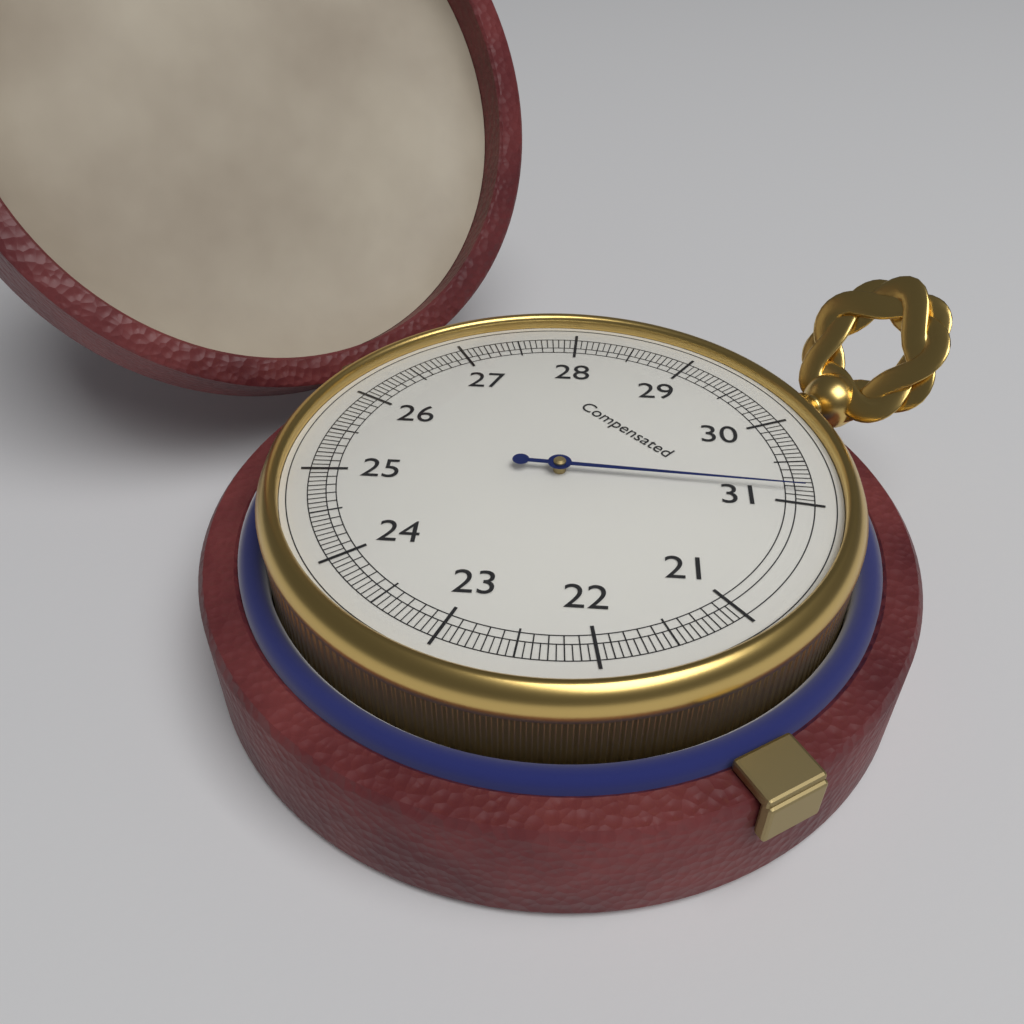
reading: 30.85 (no unit)
